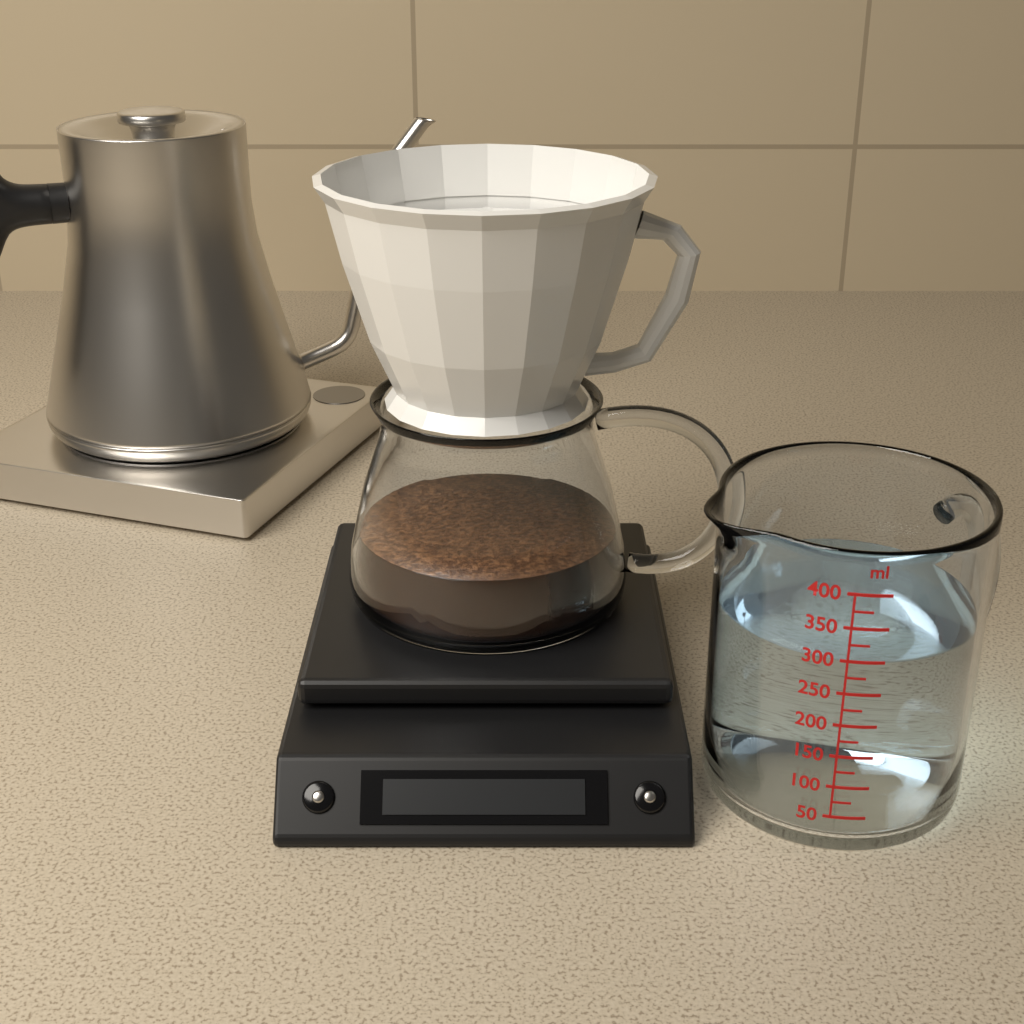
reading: 300 ml
